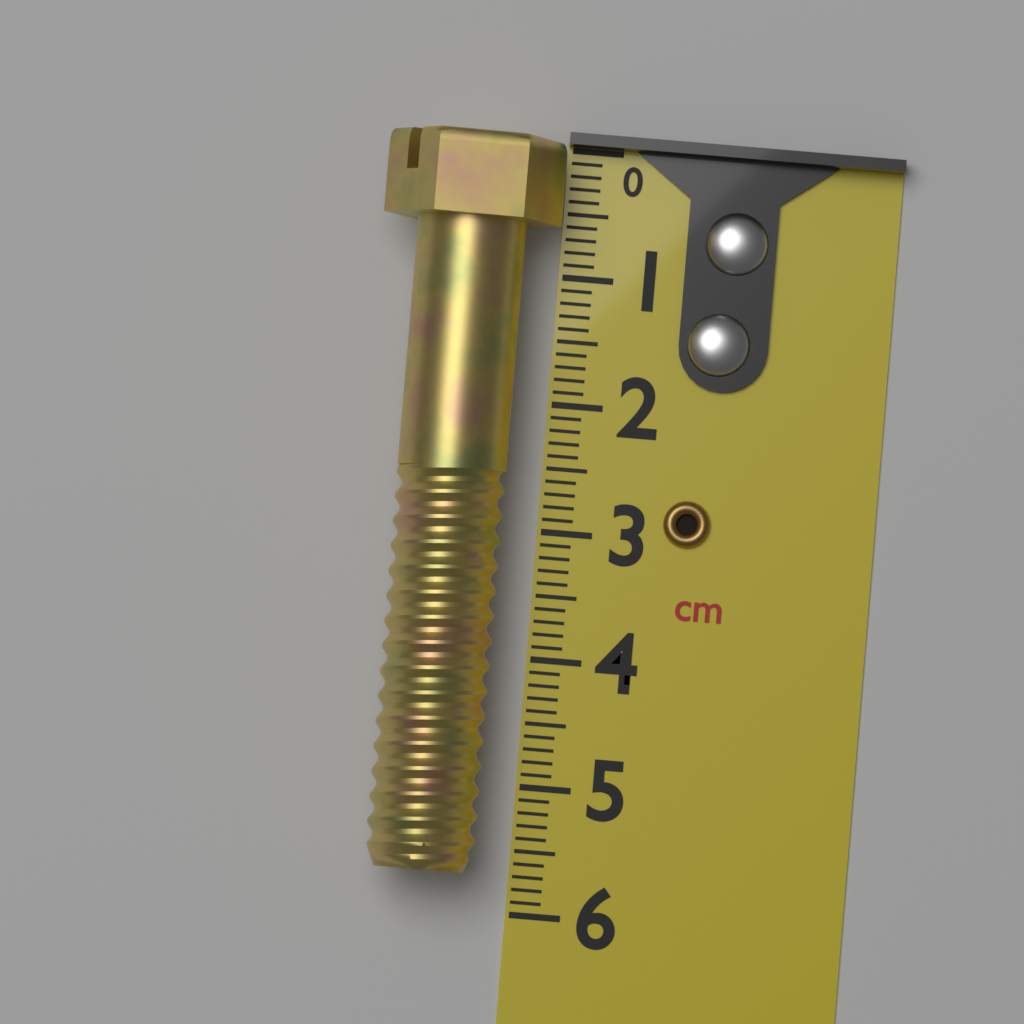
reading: 5.7 cm
